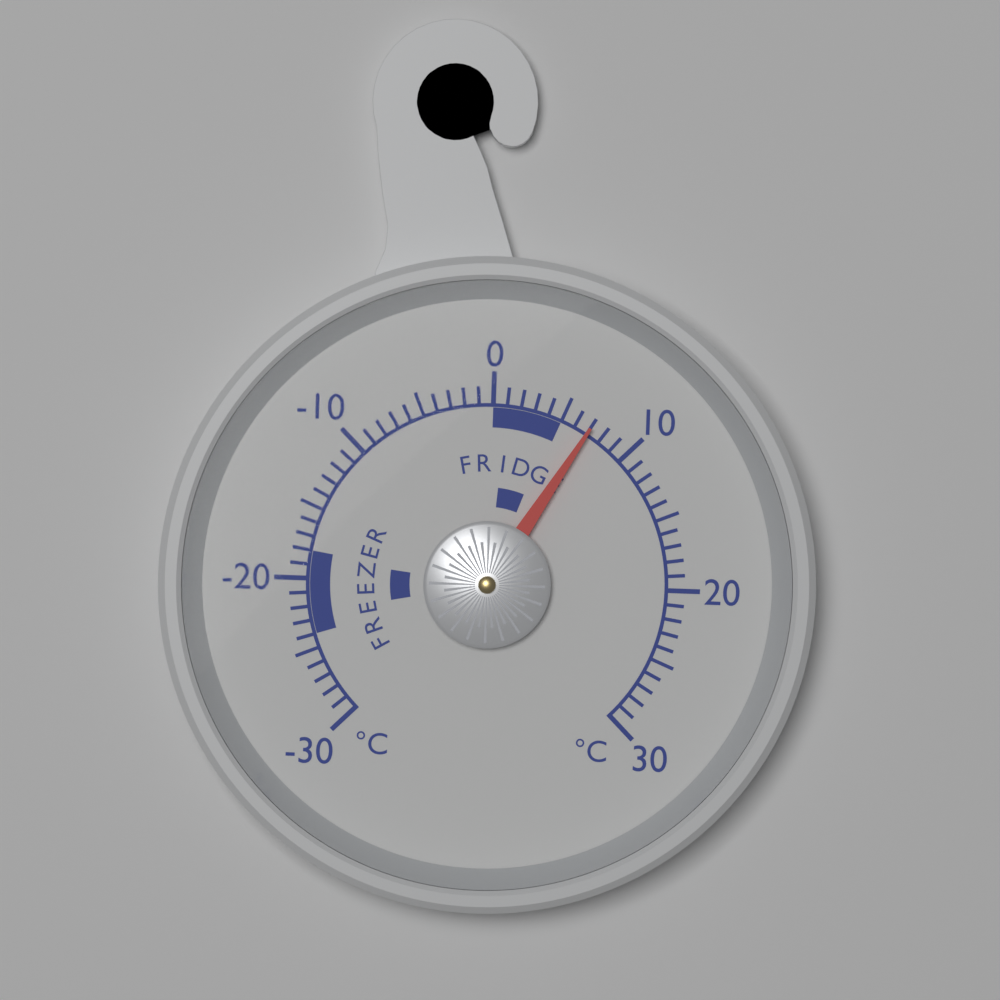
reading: 7 °C
